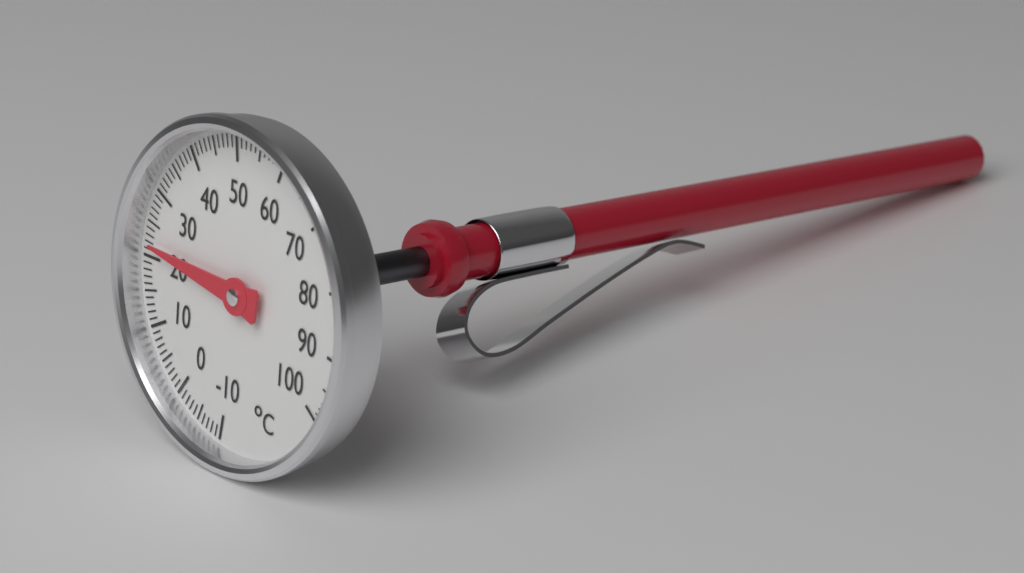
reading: 22 °C
